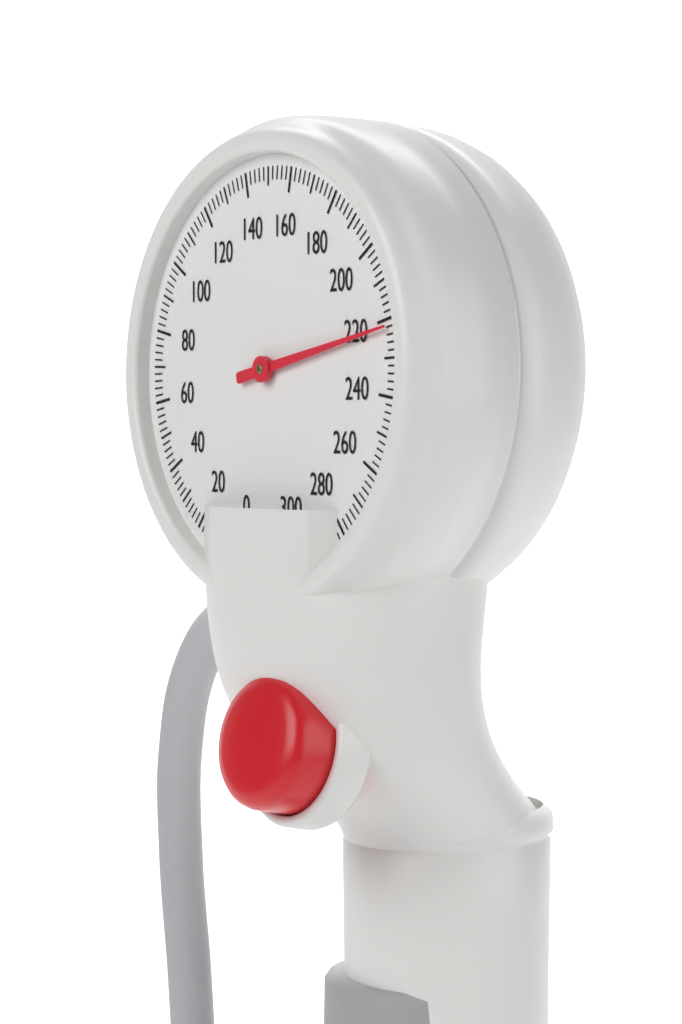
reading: 222 mmHg
